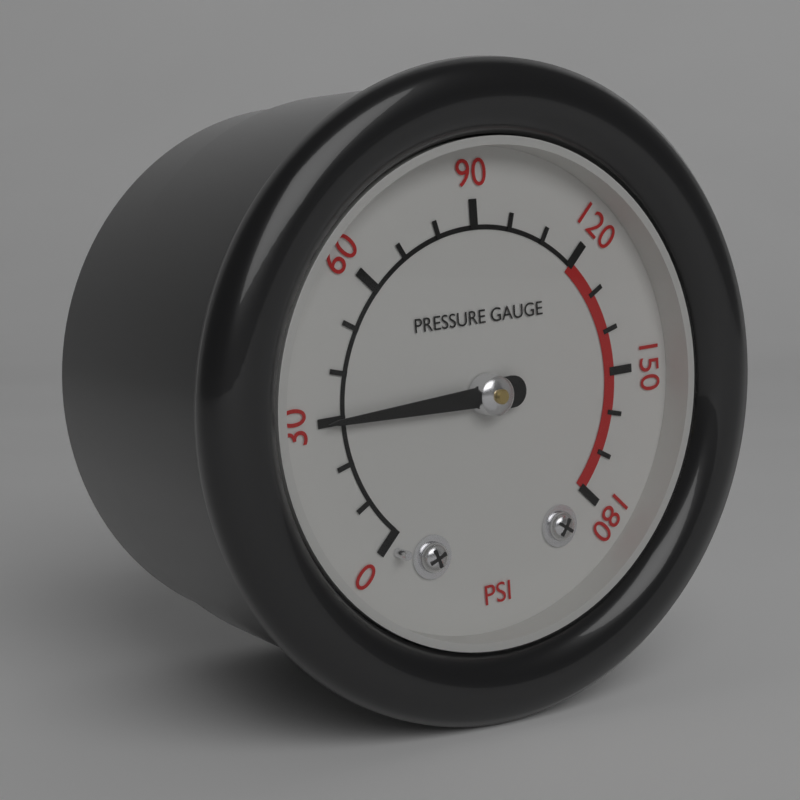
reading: 30 psi
